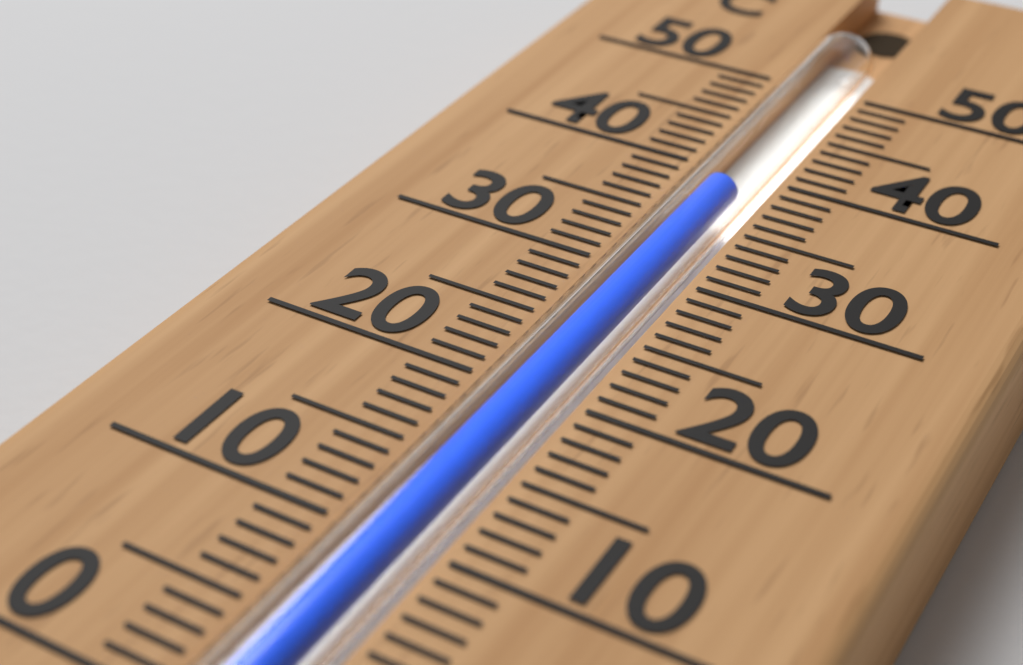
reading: 38 °C
